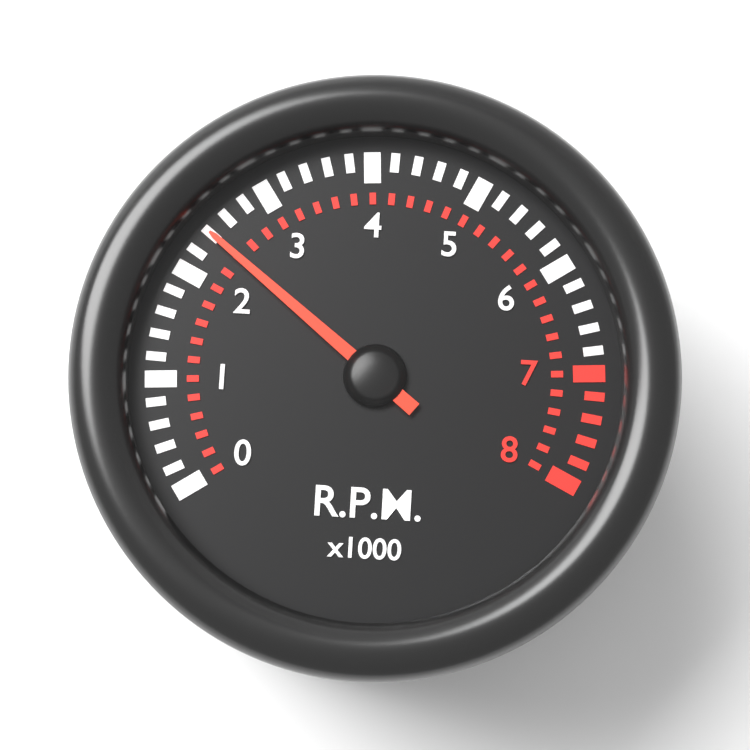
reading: 2.4 x1000 RPM
